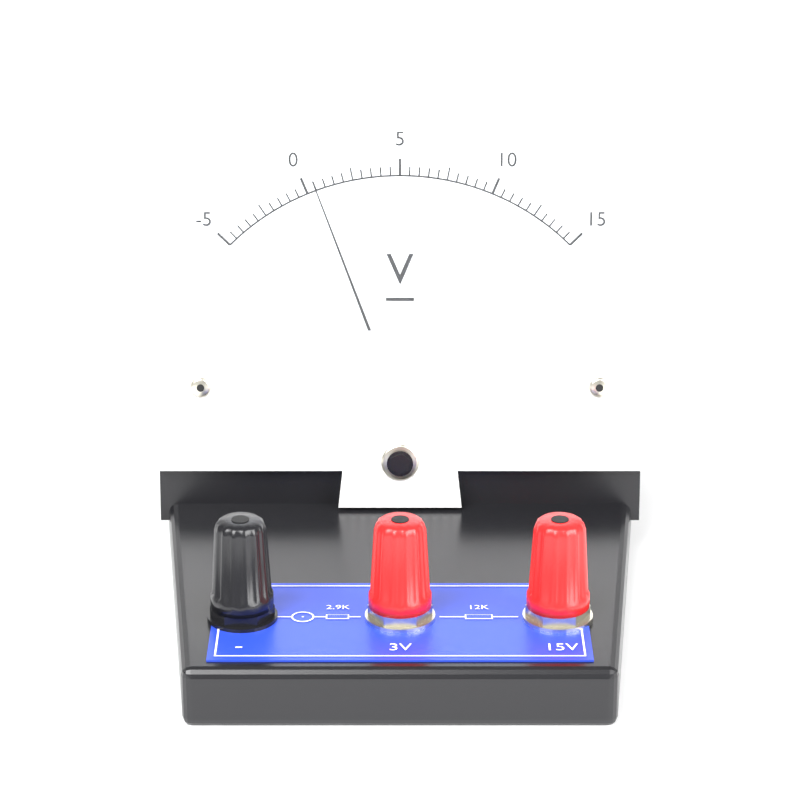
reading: 0.5 V
